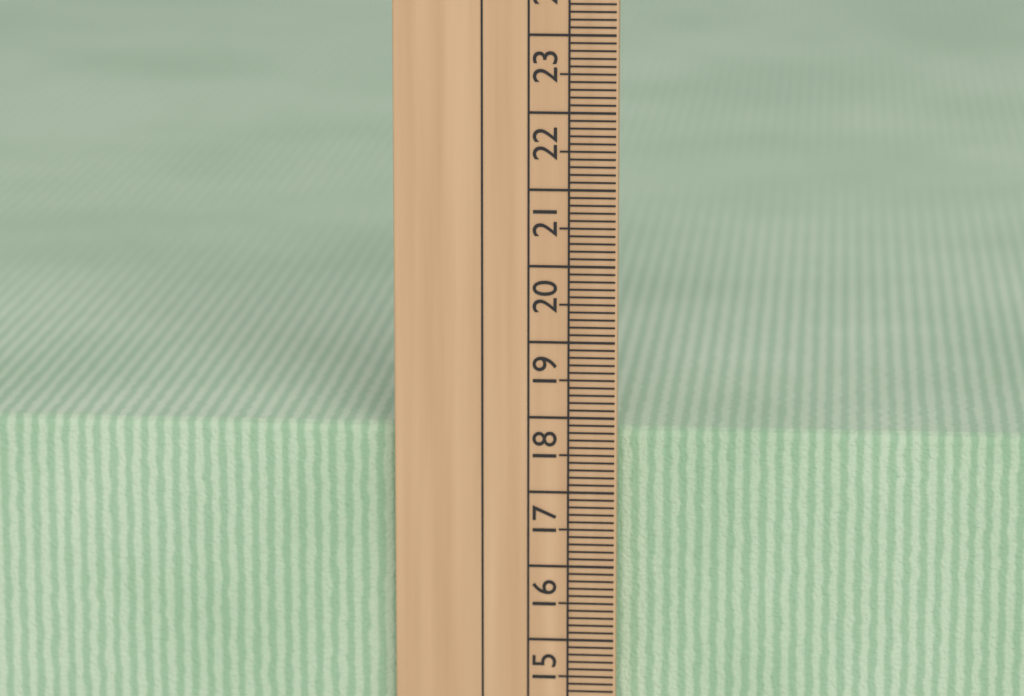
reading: 17.8 cm
